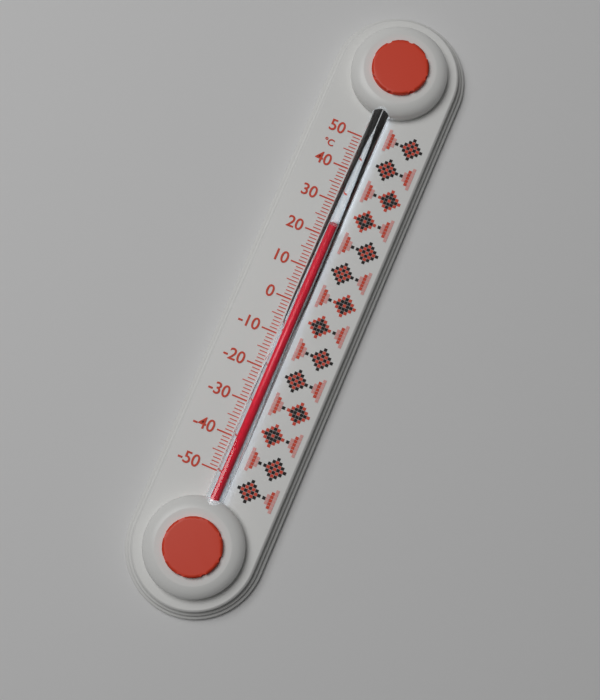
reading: 22 °C
